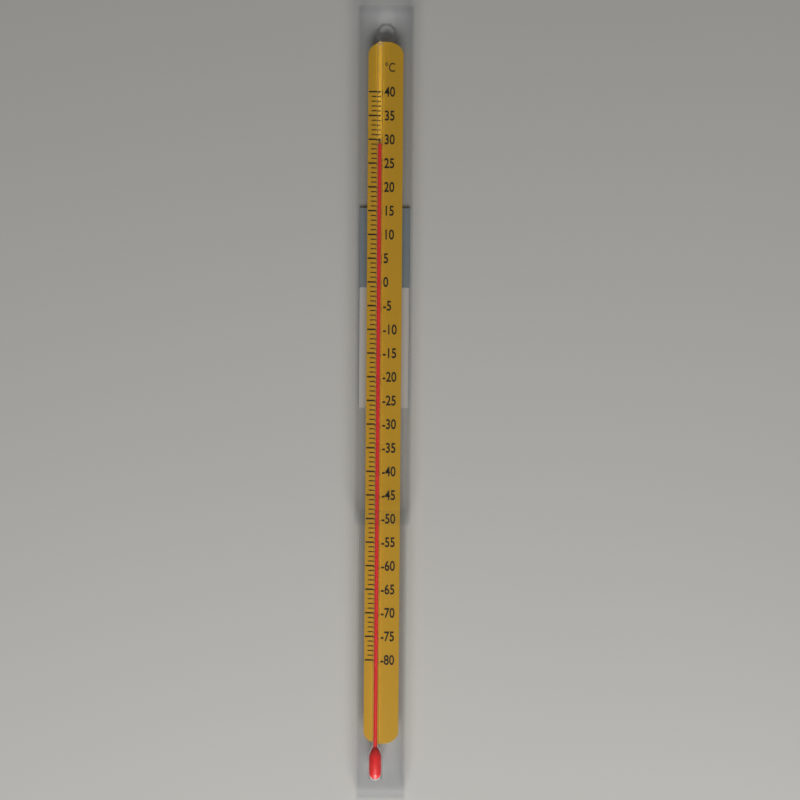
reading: 29 °C
